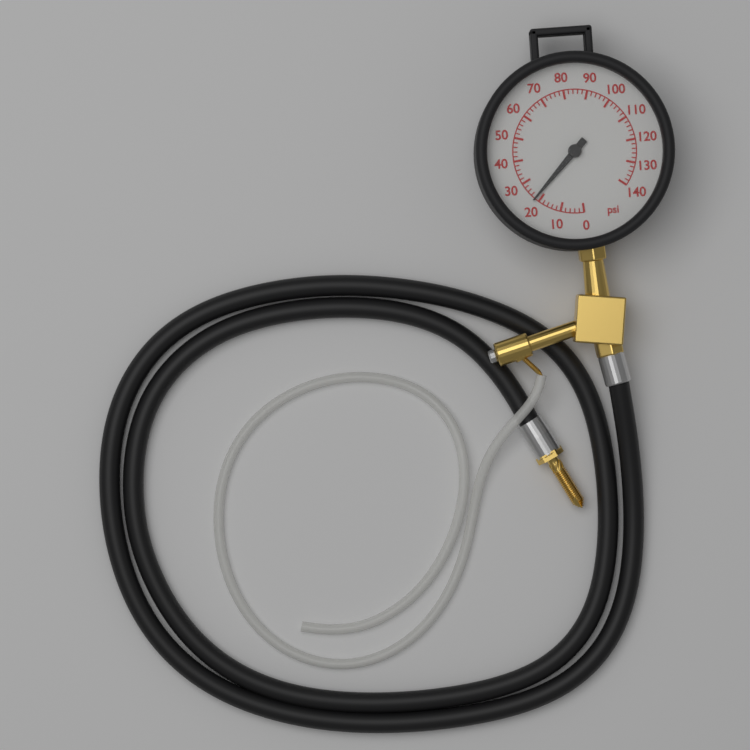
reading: 22 psi
